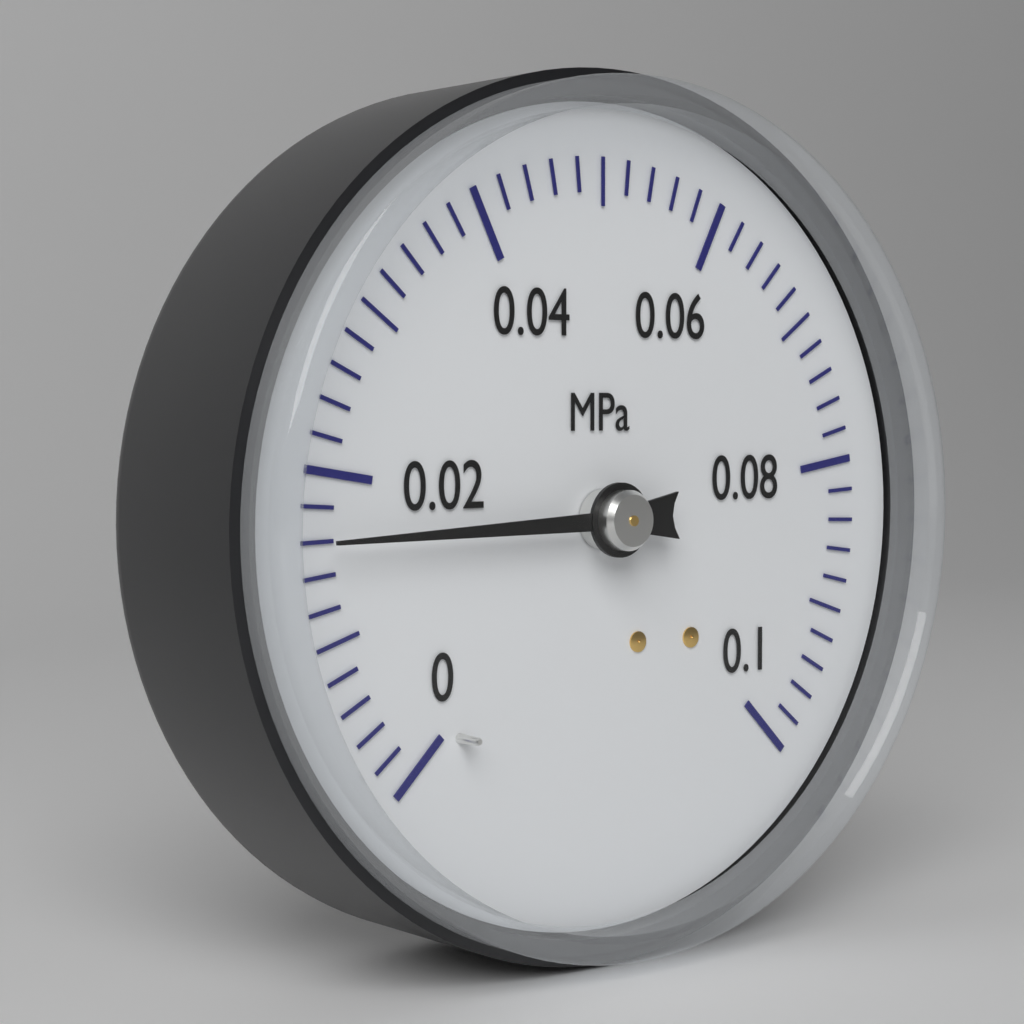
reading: 0.016 MPa
